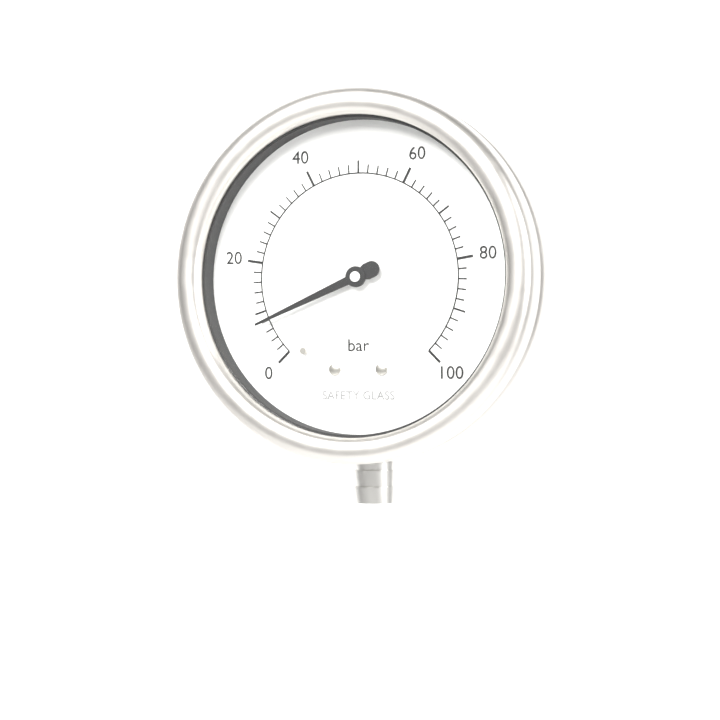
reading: 8 bar
